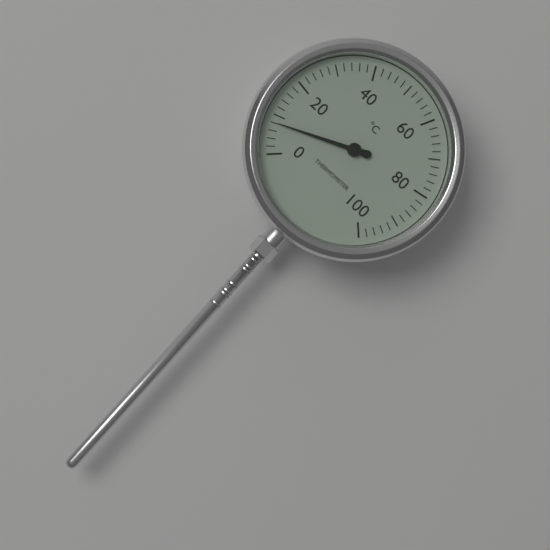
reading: 8 °C
